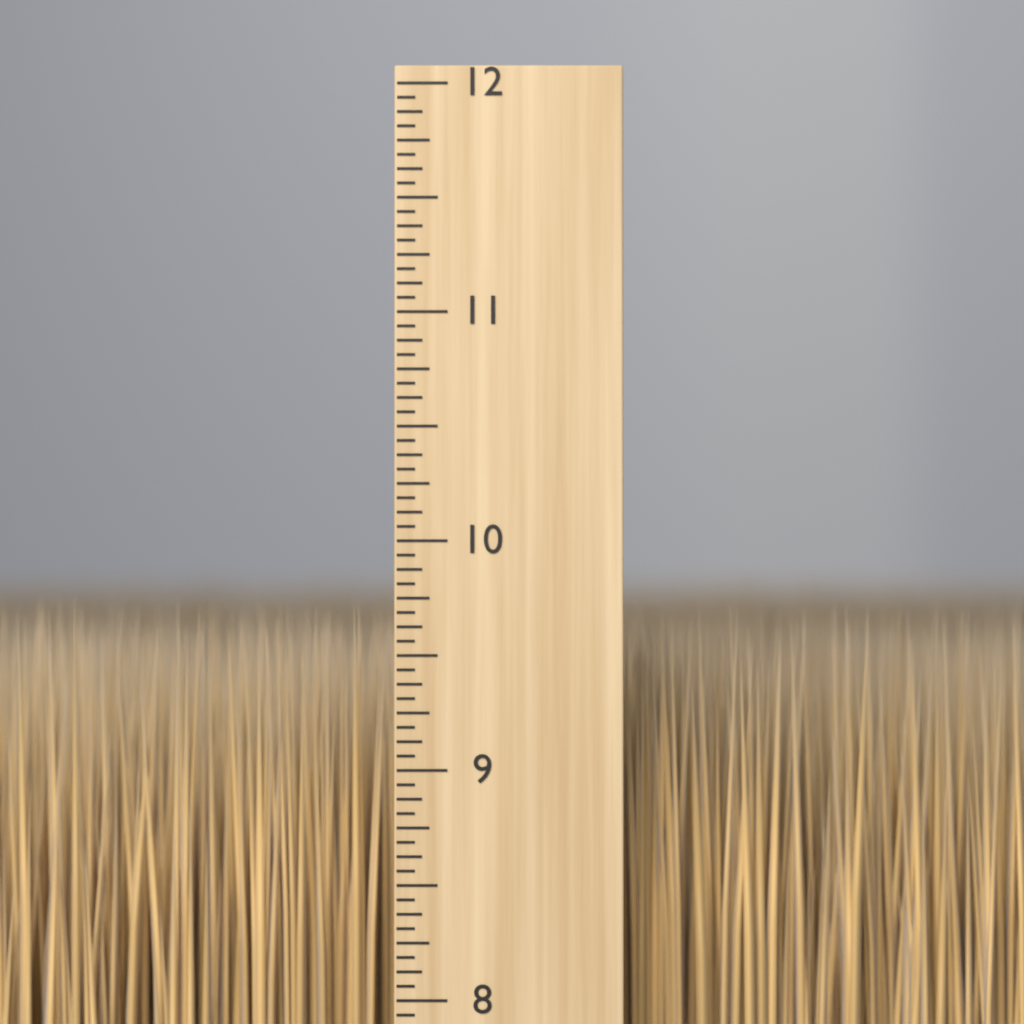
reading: 9.7500 inch
